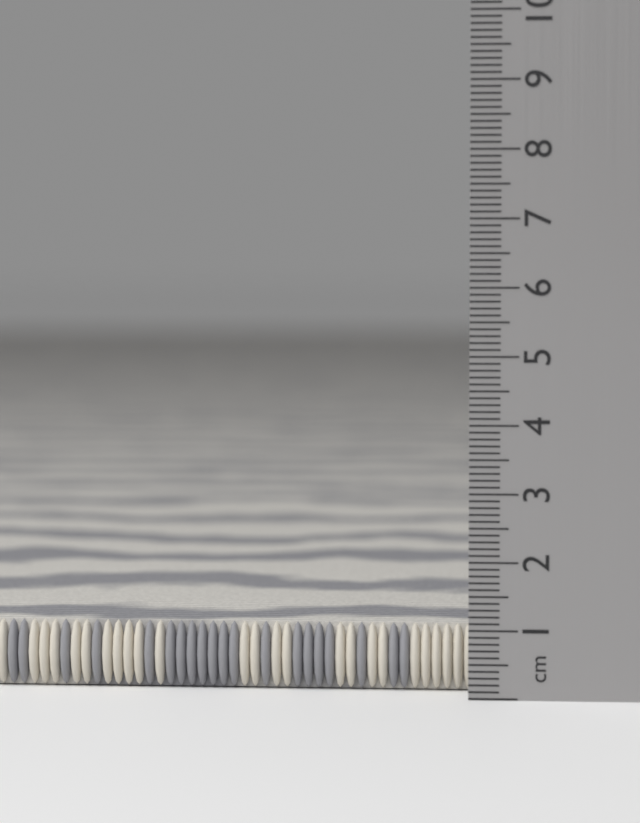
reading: 1.0 cm
